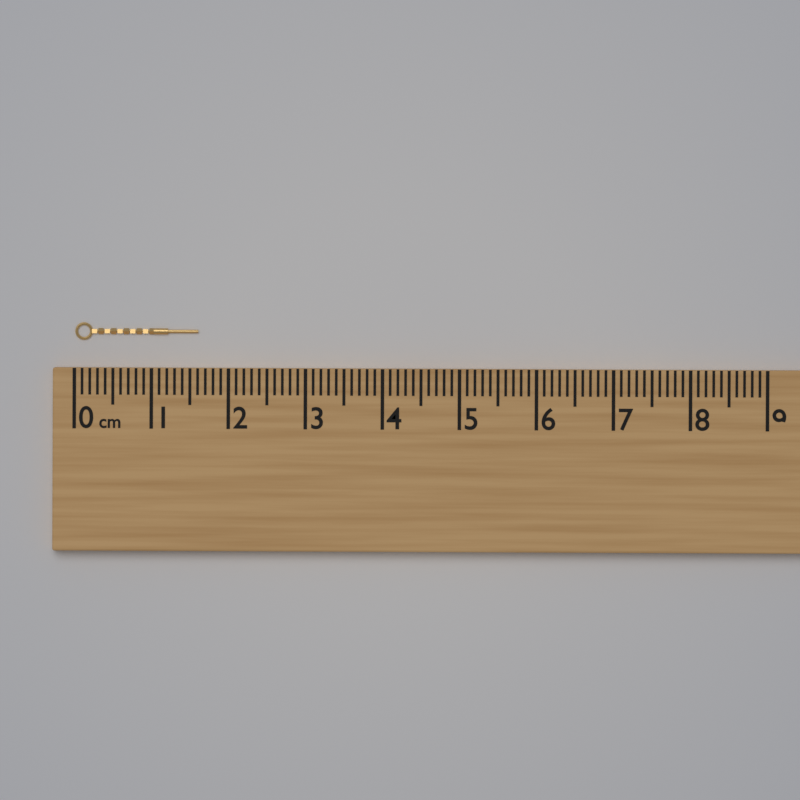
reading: 1.6 cm
